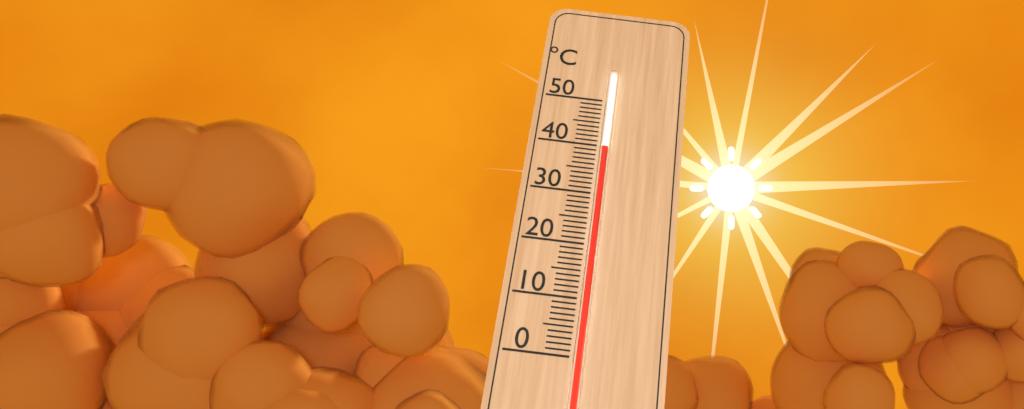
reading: 39 °C
